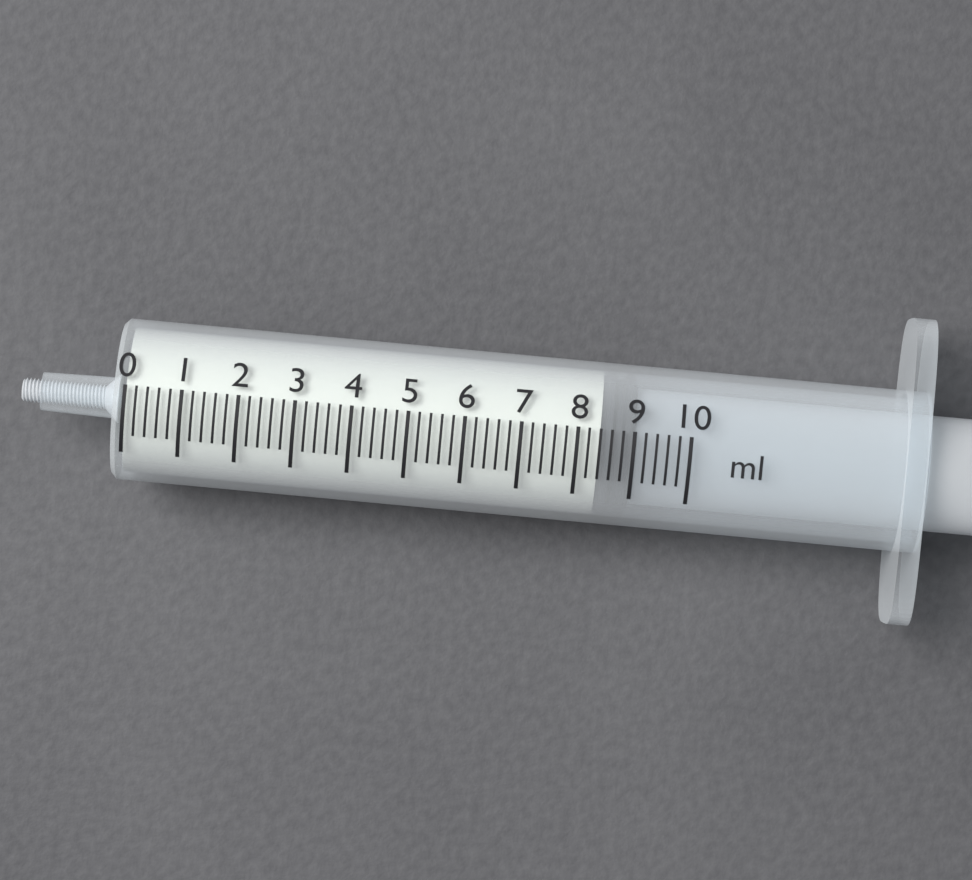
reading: 8.4 ml
